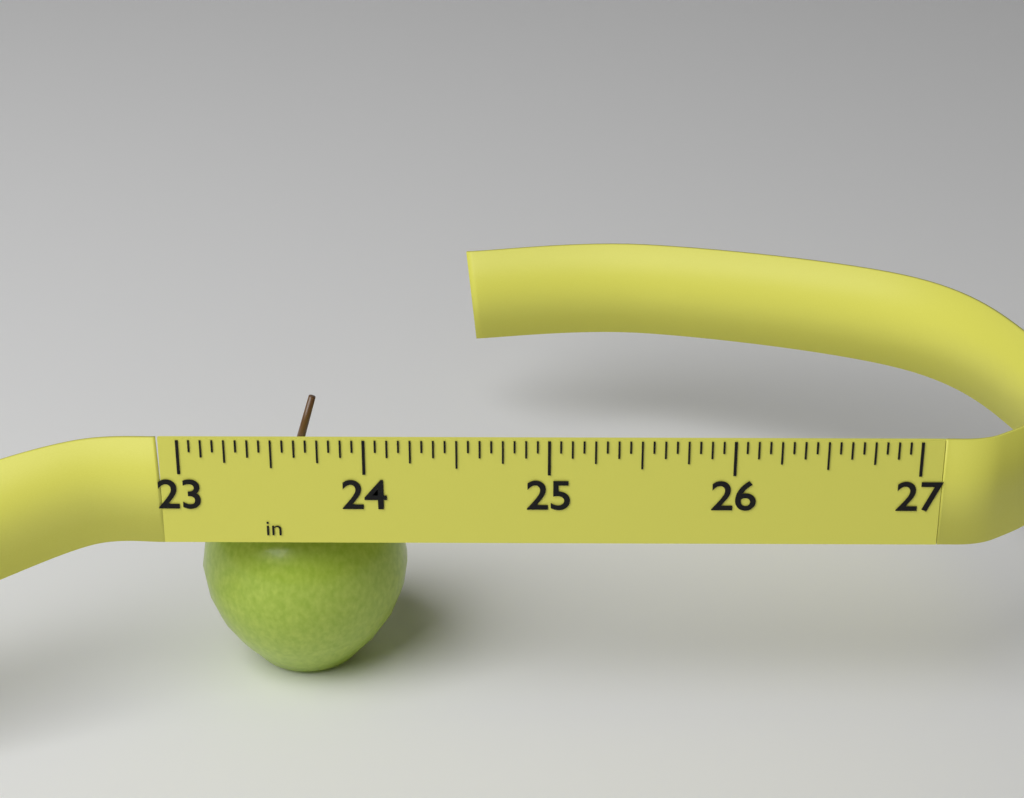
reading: 24.1875 in
